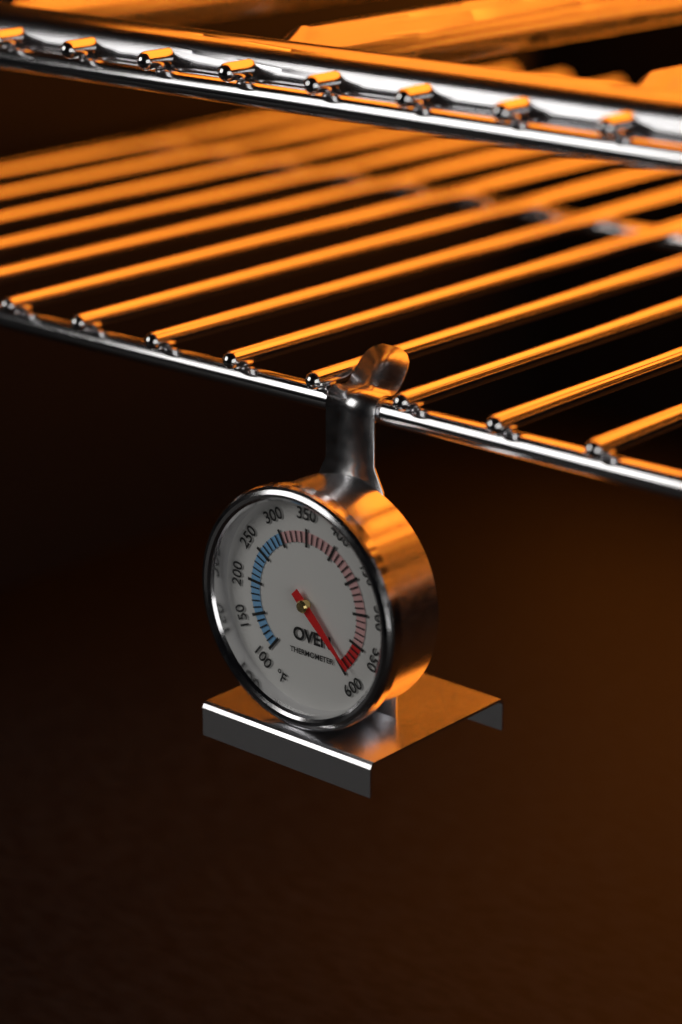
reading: 590 °F
